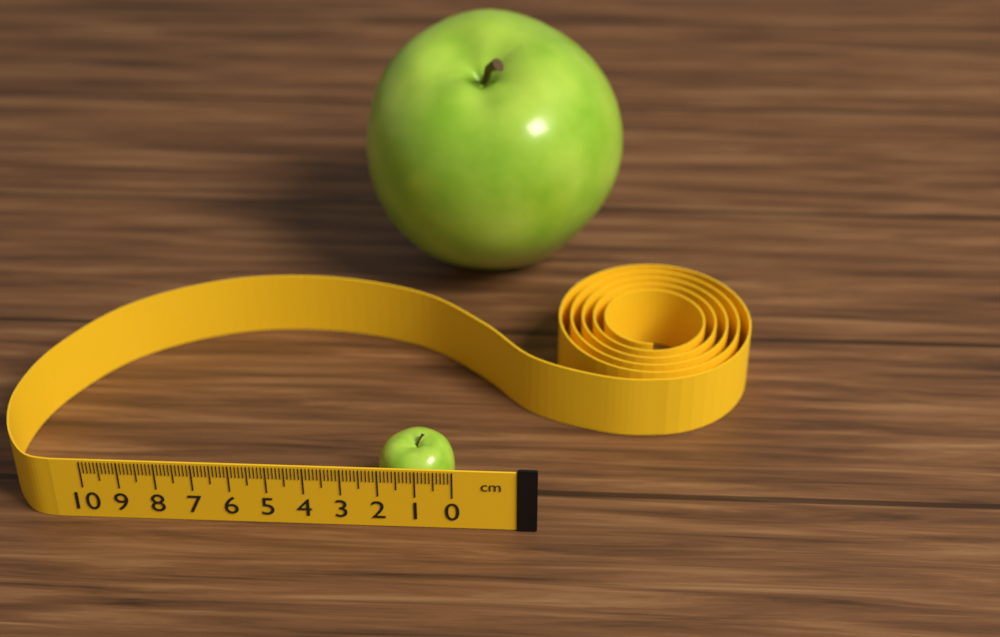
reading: 2.1 cm
